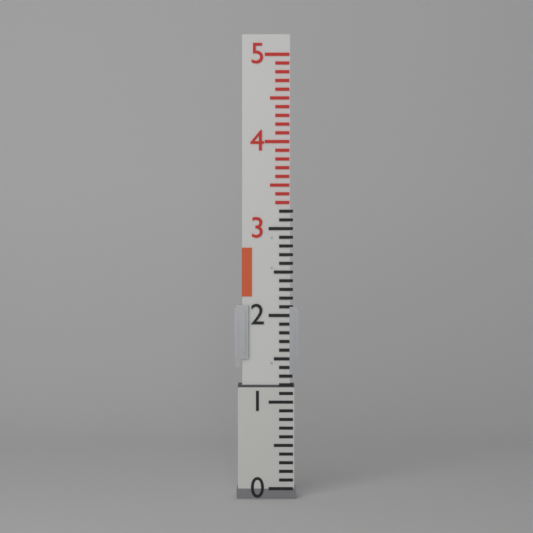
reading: 1.2 (no unit)
